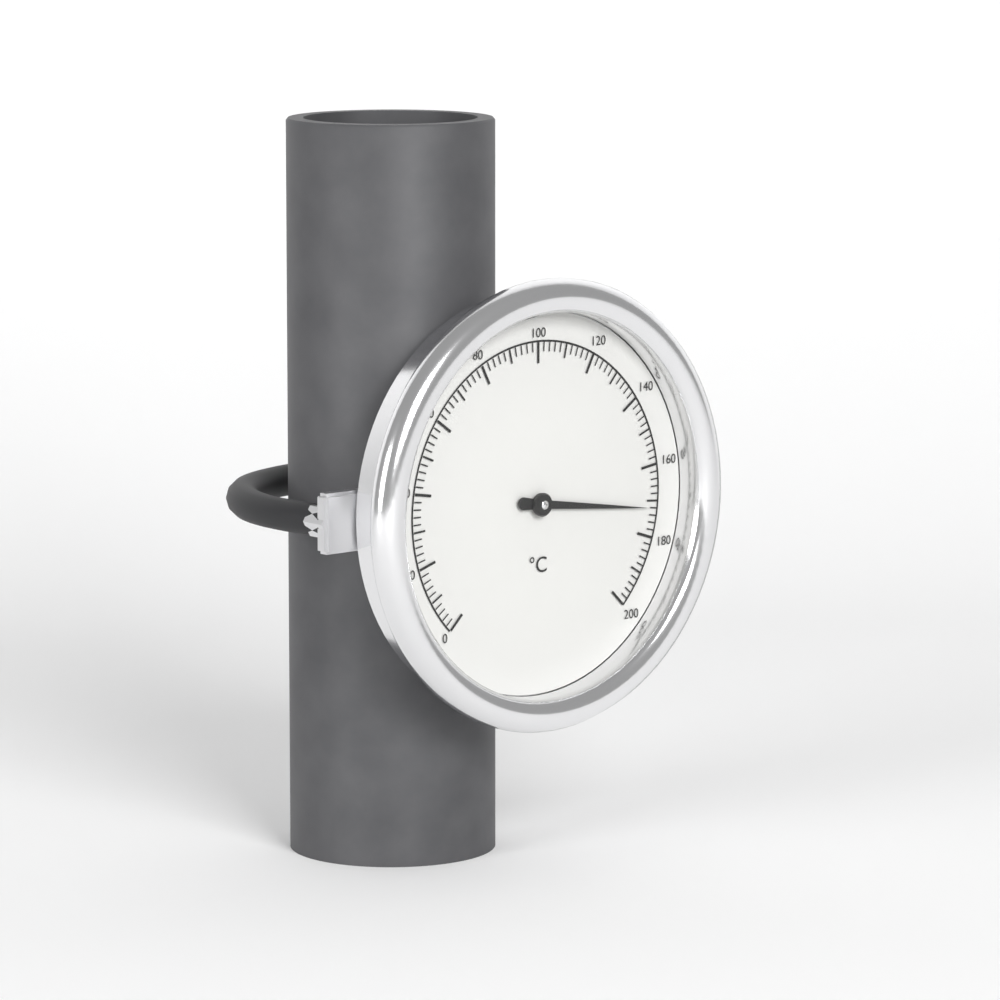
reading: 172 °C
